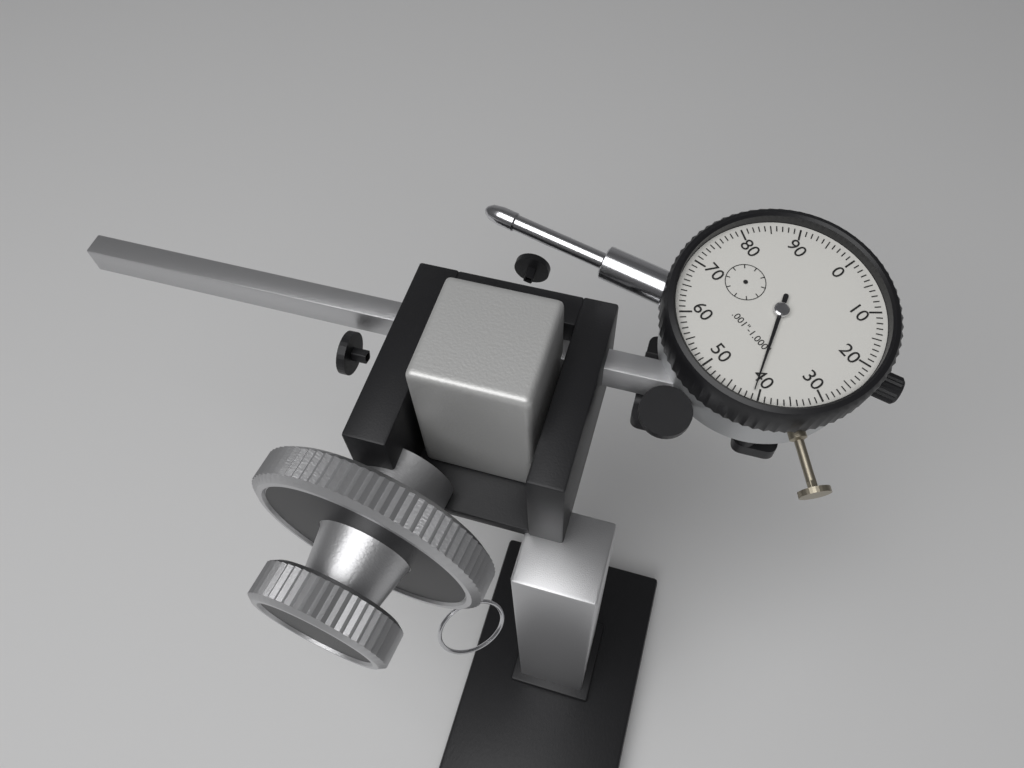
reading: 0.041 in
